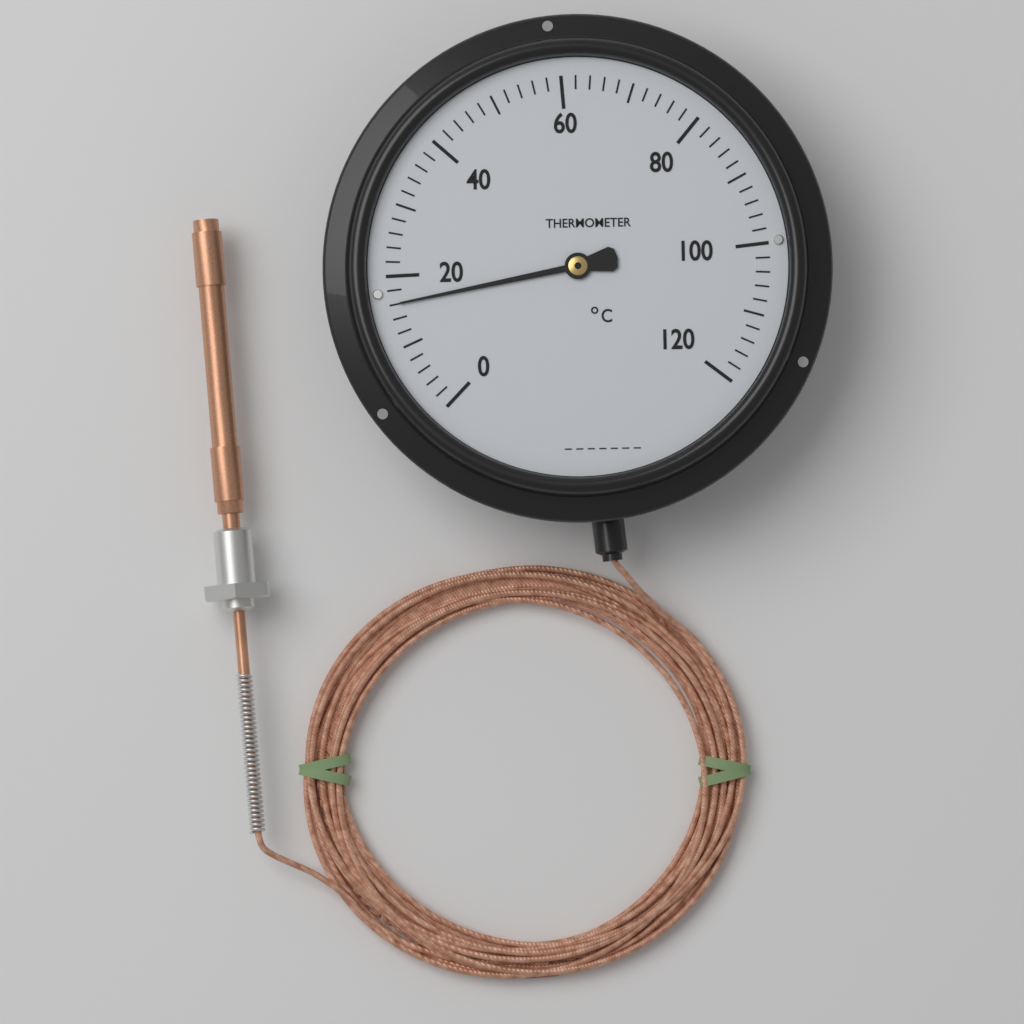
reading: 16 °C
